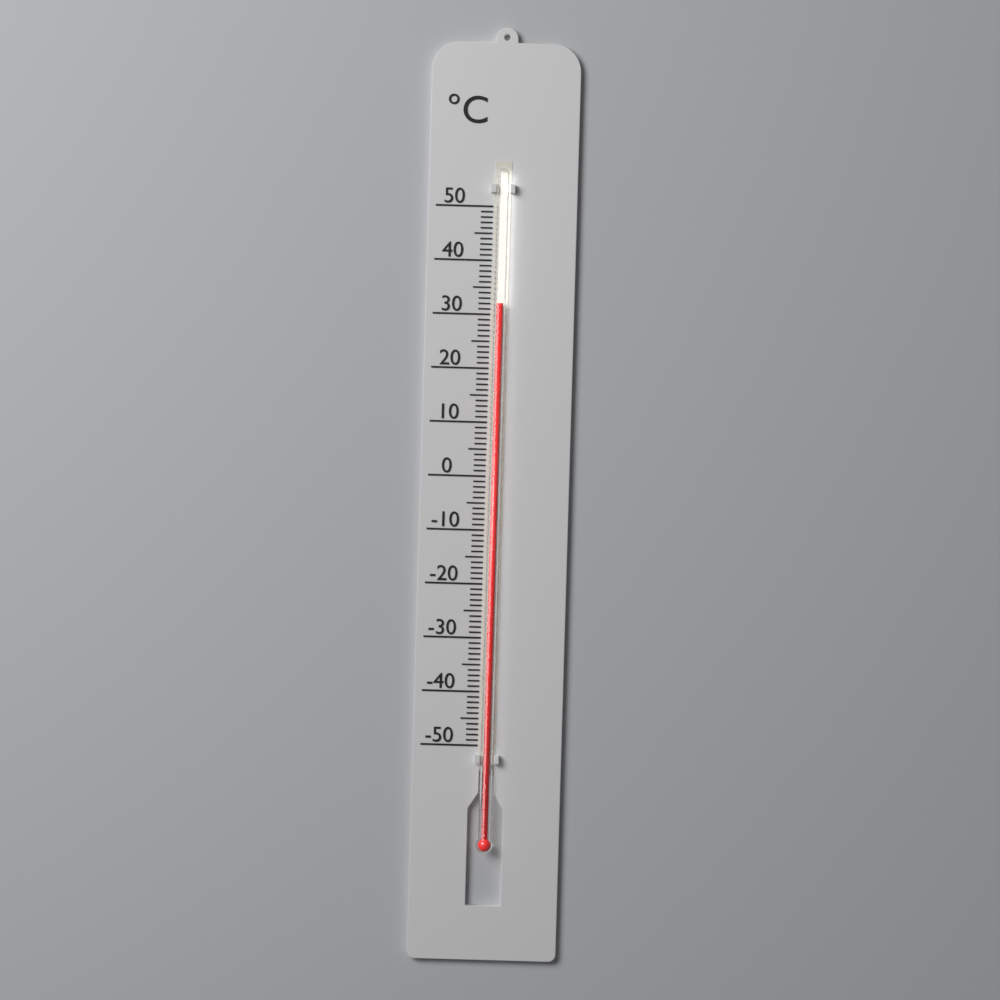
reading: 32 °C
